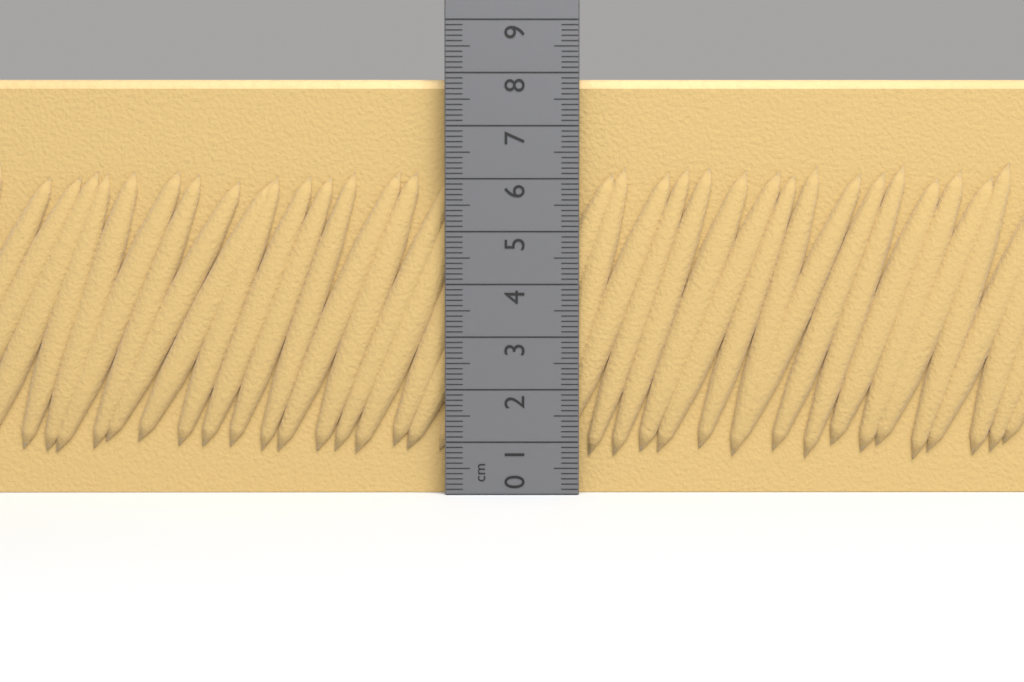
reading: 7.9 cm
